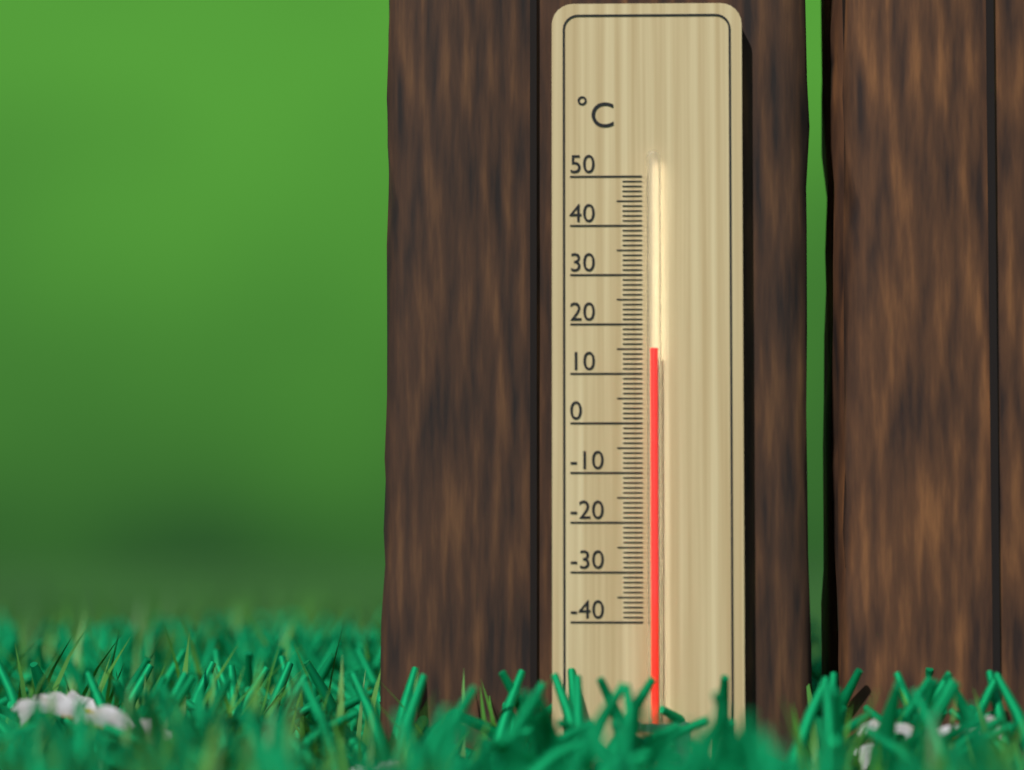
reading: 15 °C
